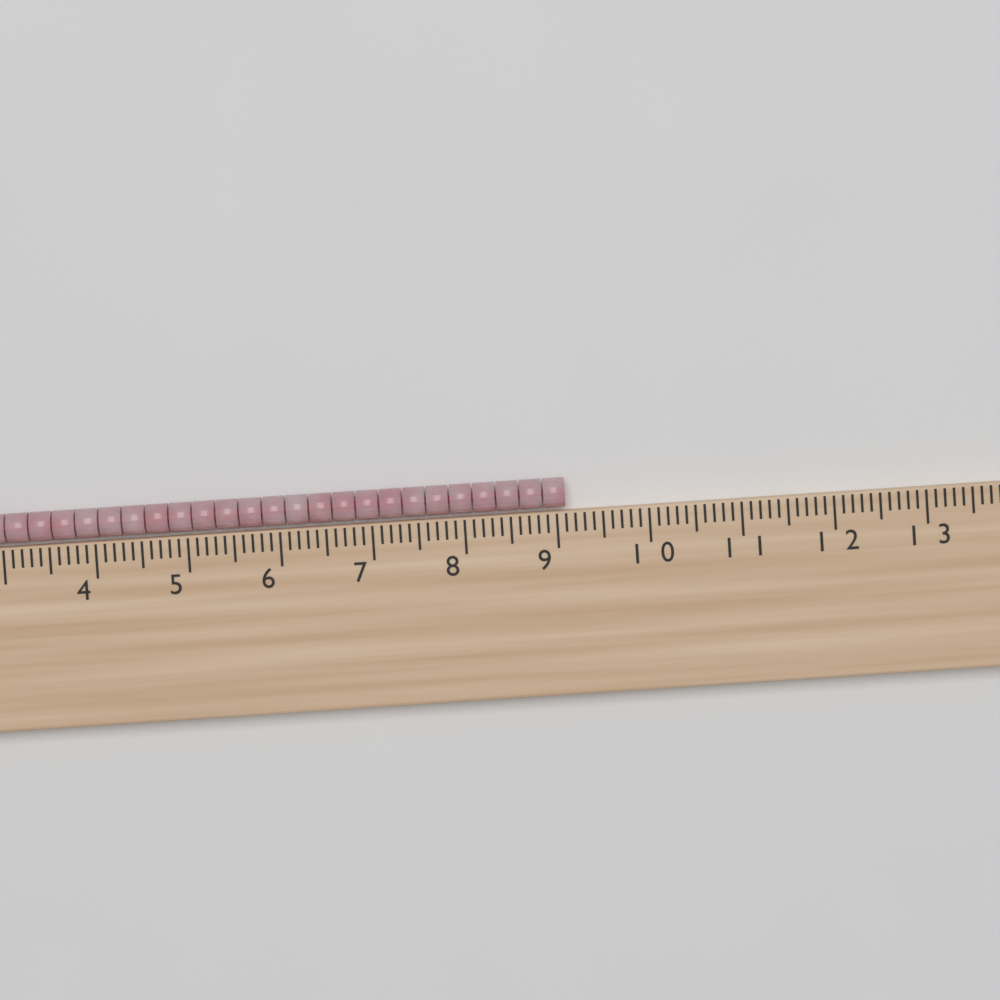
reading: 9.1 cm
